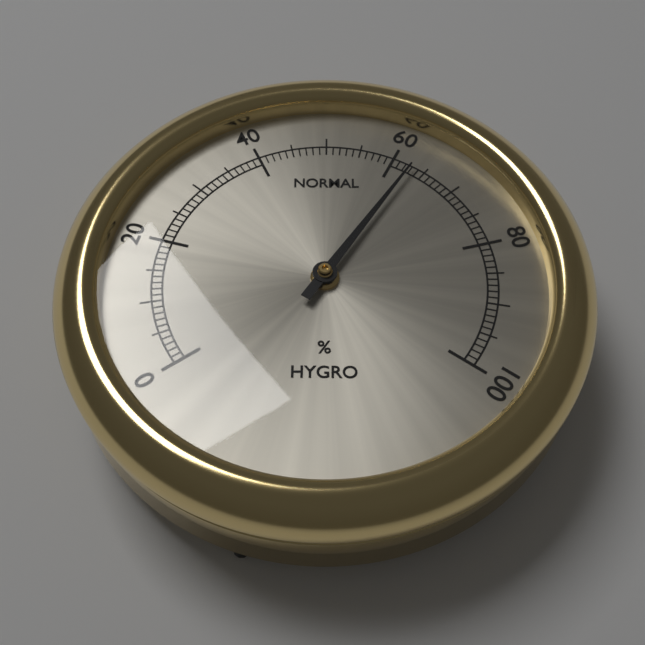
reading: 63 %
